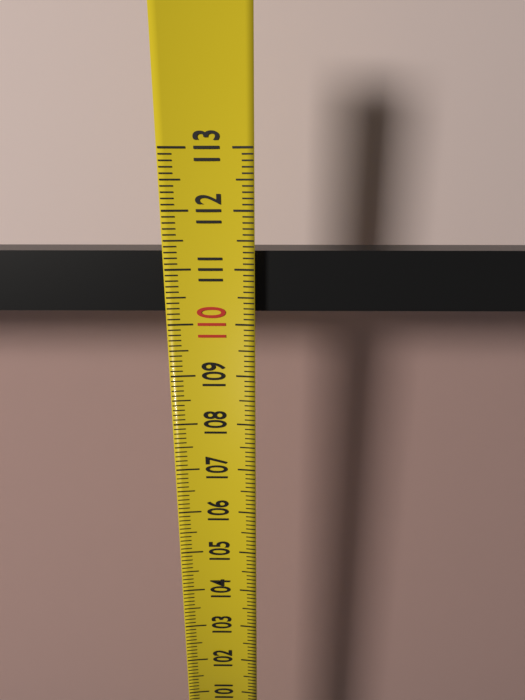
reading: 111.3 (no unit)
